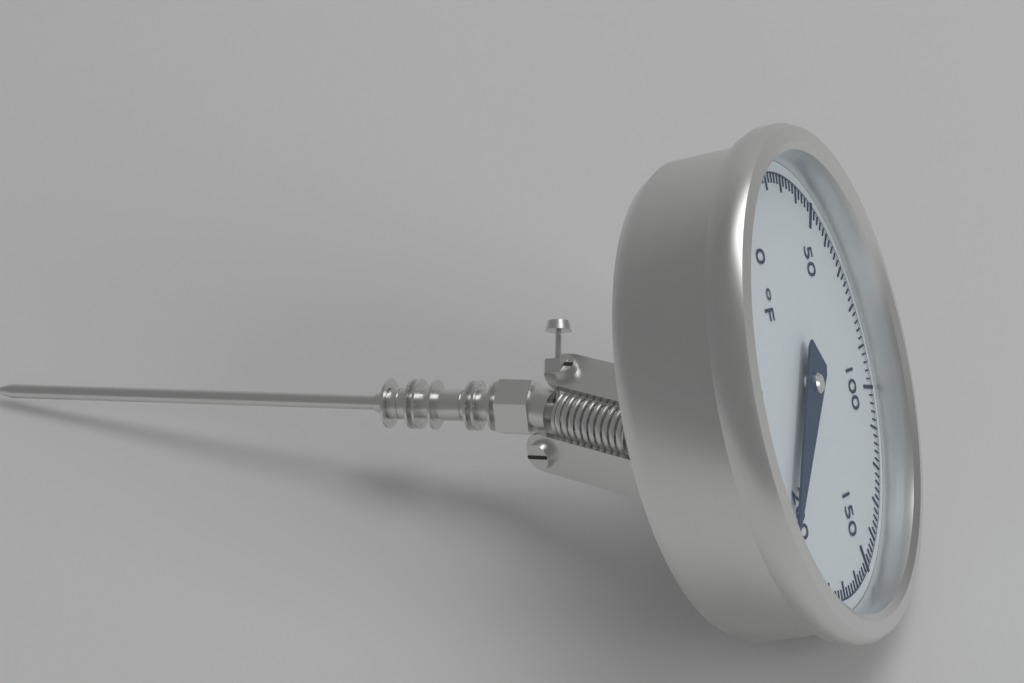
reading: 206 °F
